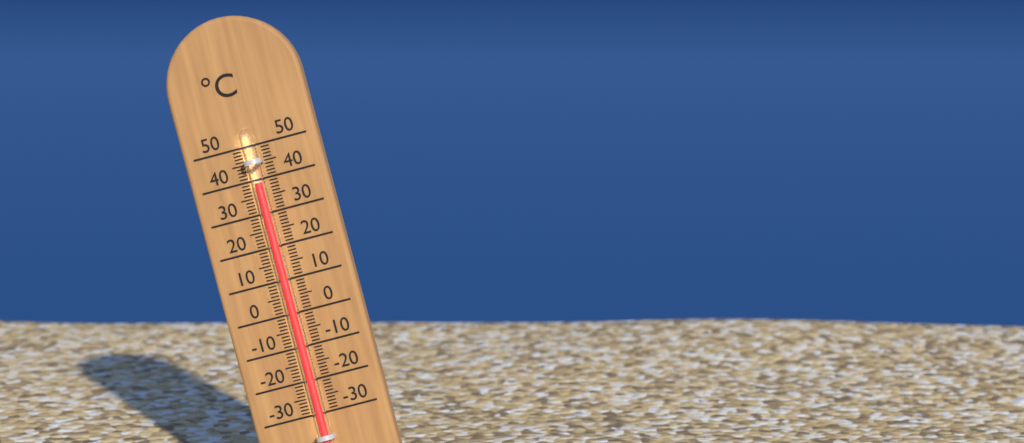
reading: 39 °C
